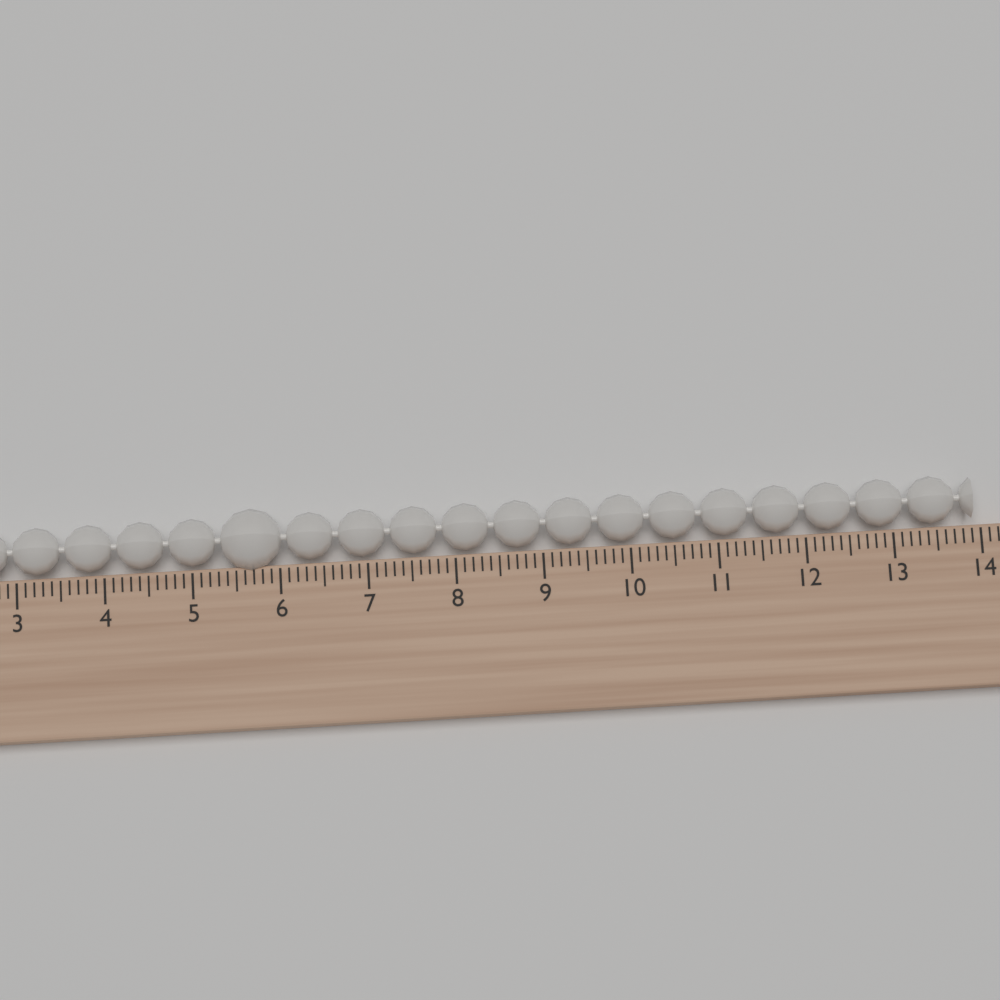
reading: 13.9 (no unit)
